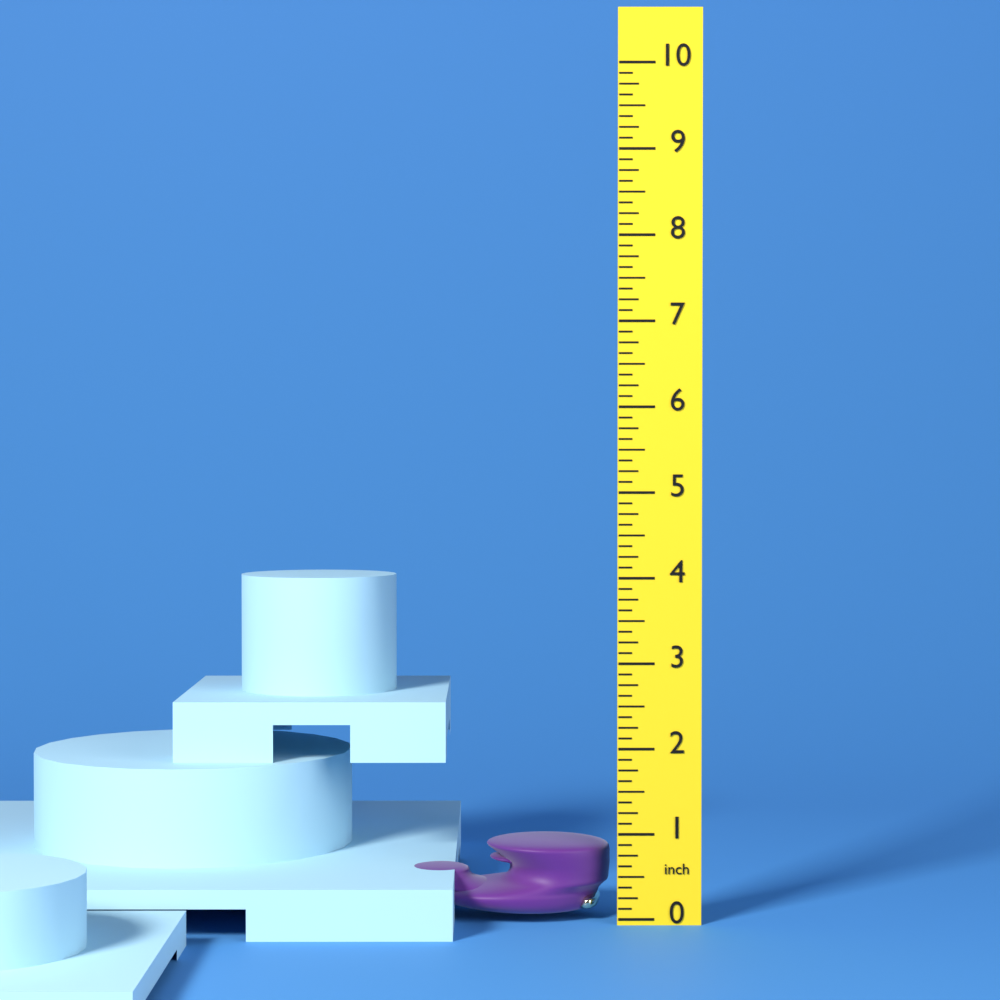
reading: 0.875 inch
